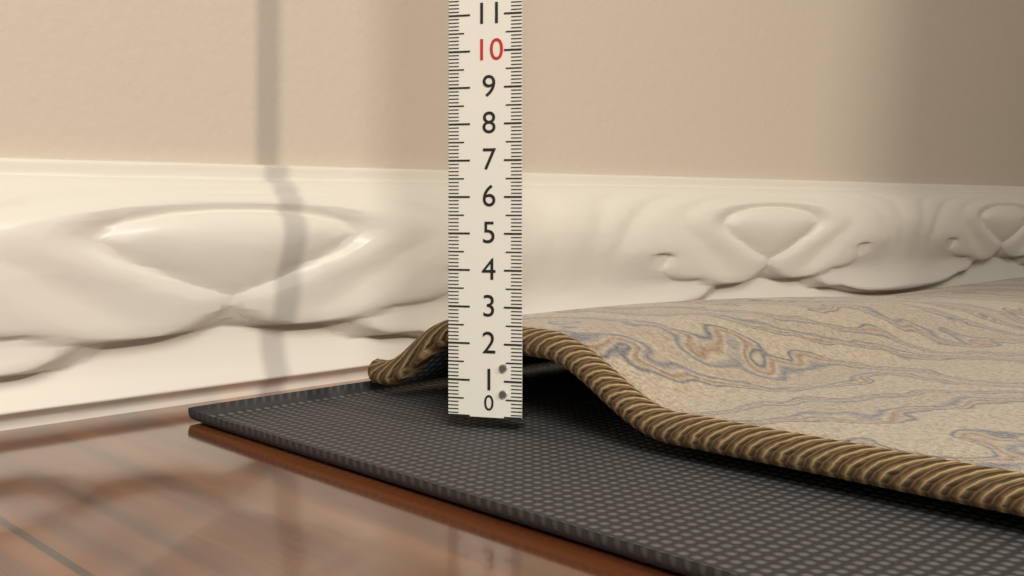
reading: 2.4 (no unit)
